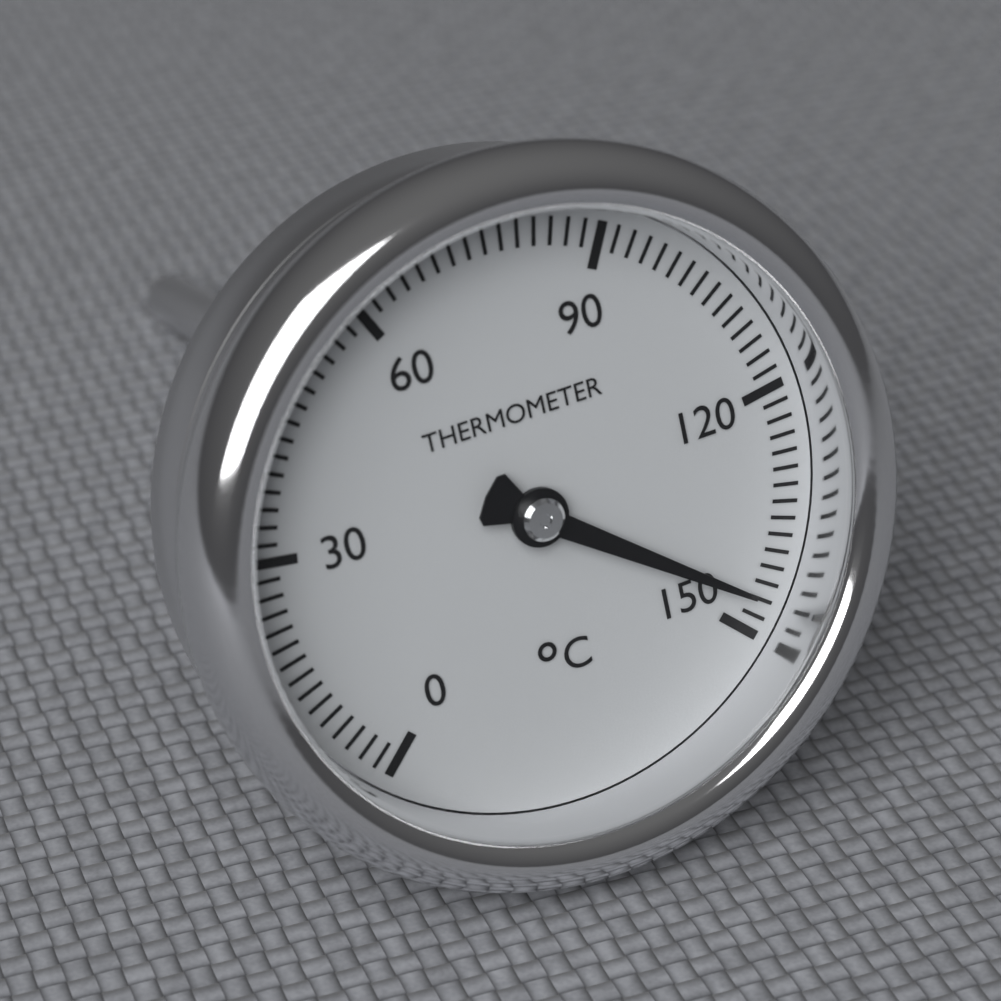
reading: 146 °C
